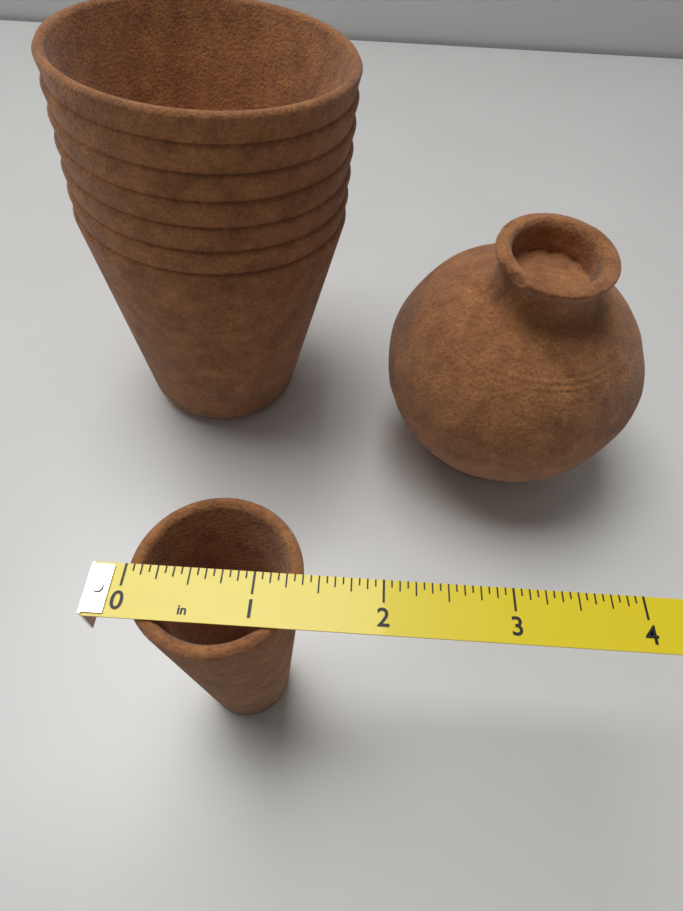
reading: 1.3750 in
